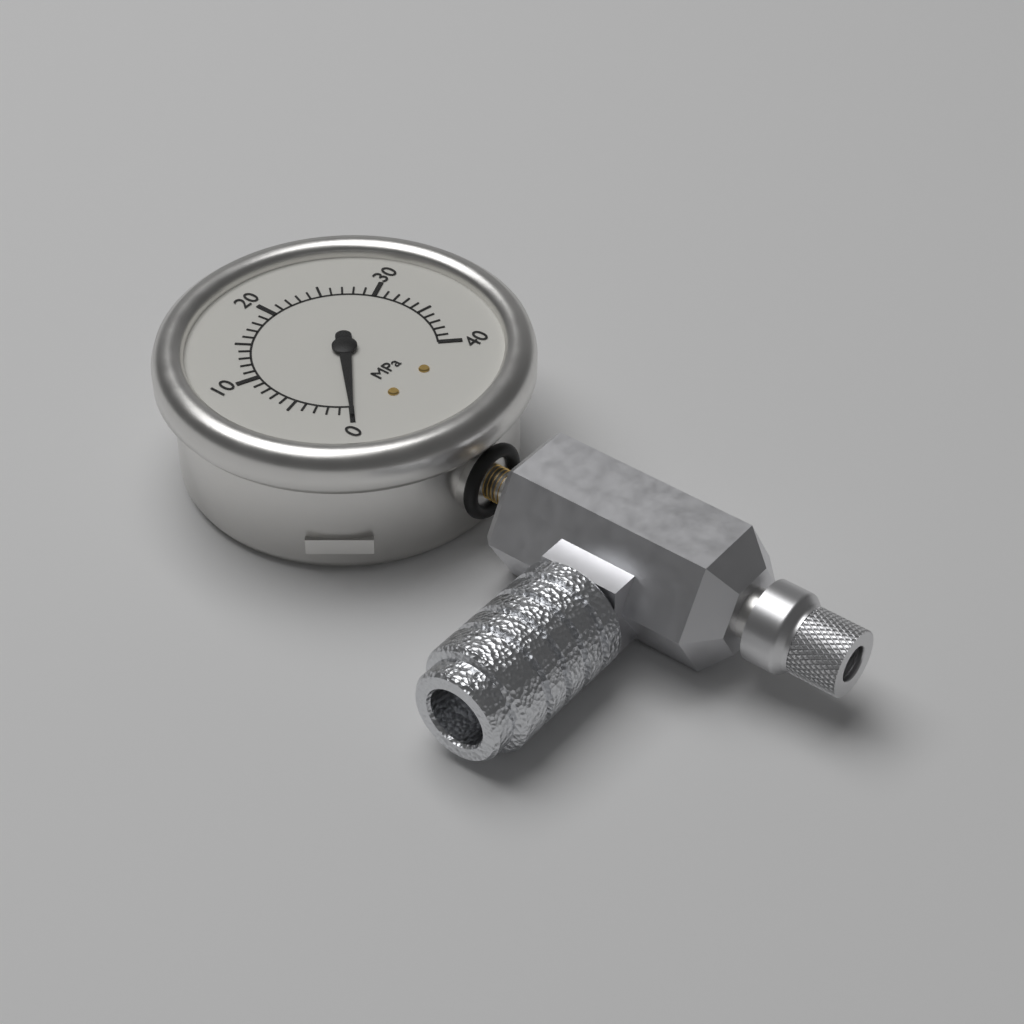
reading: 0 MPa
